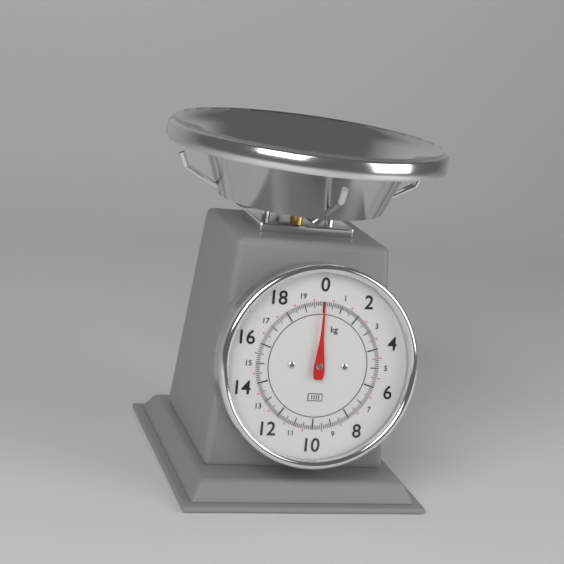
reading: 0.0 kg
